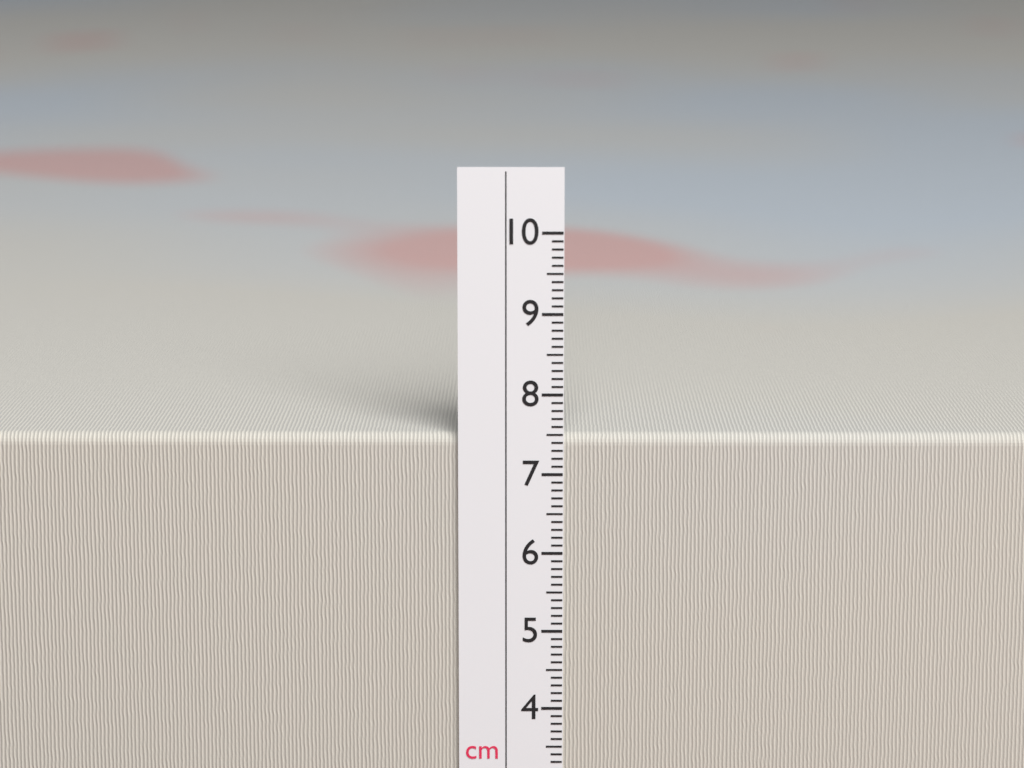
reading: 7.5 cm
